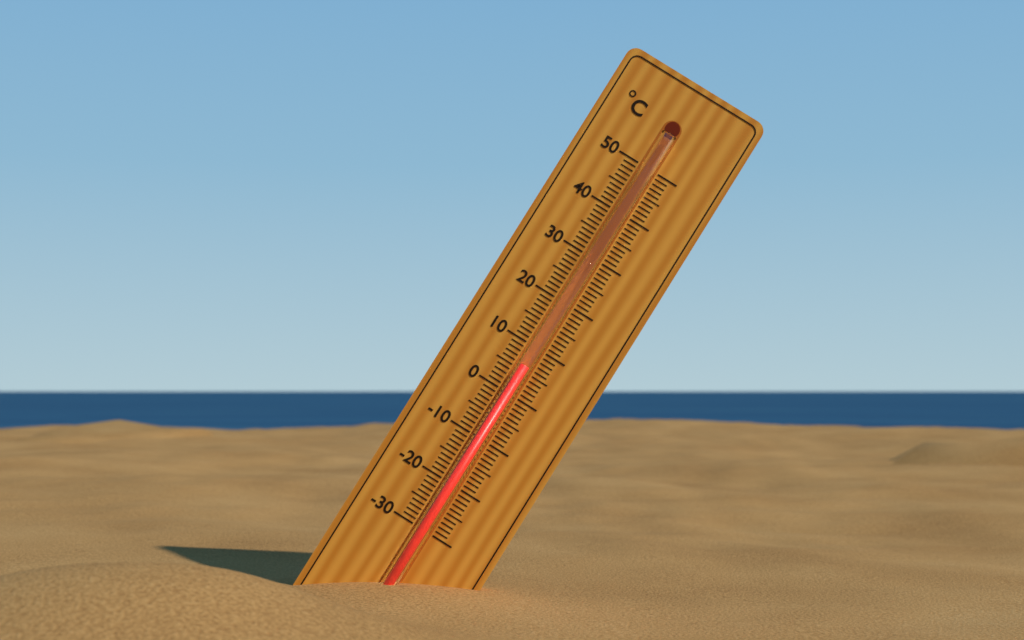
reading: 6 °C
